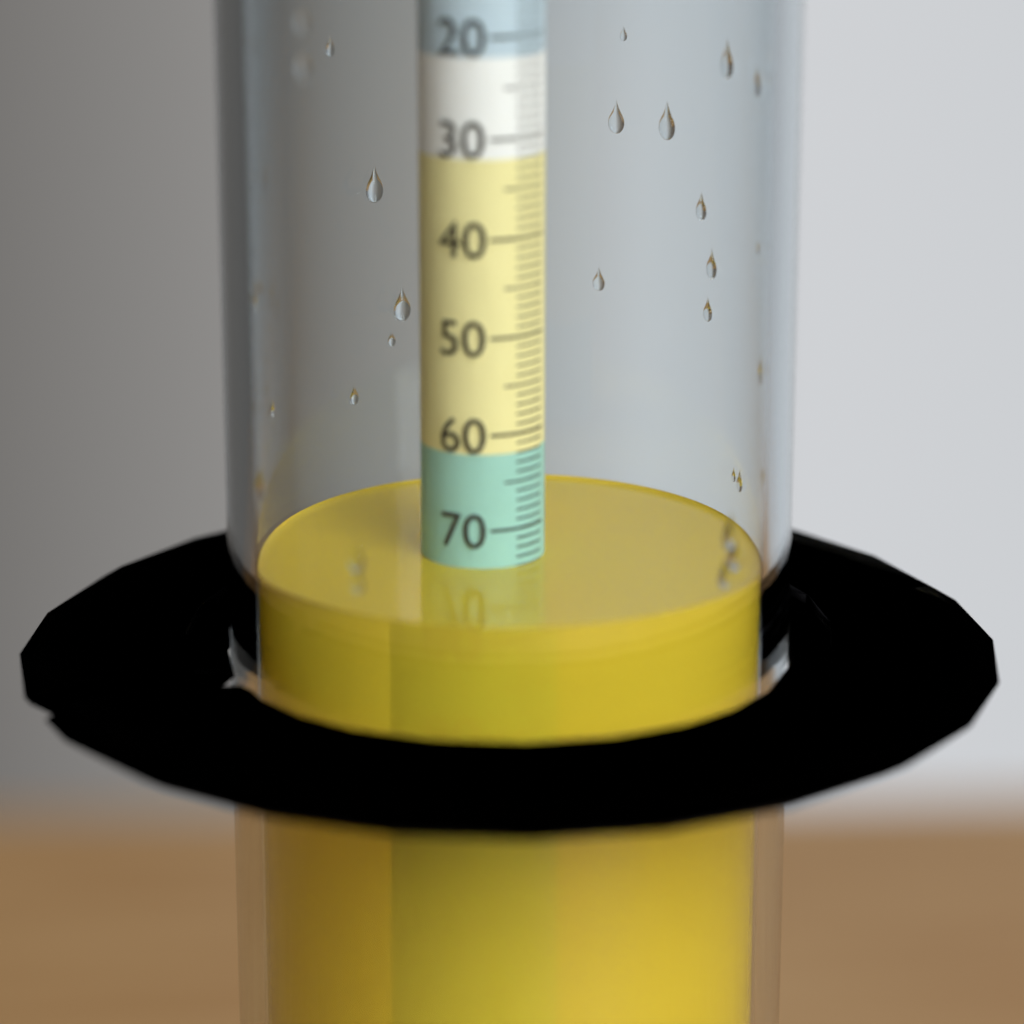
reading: 74 (no unit)
